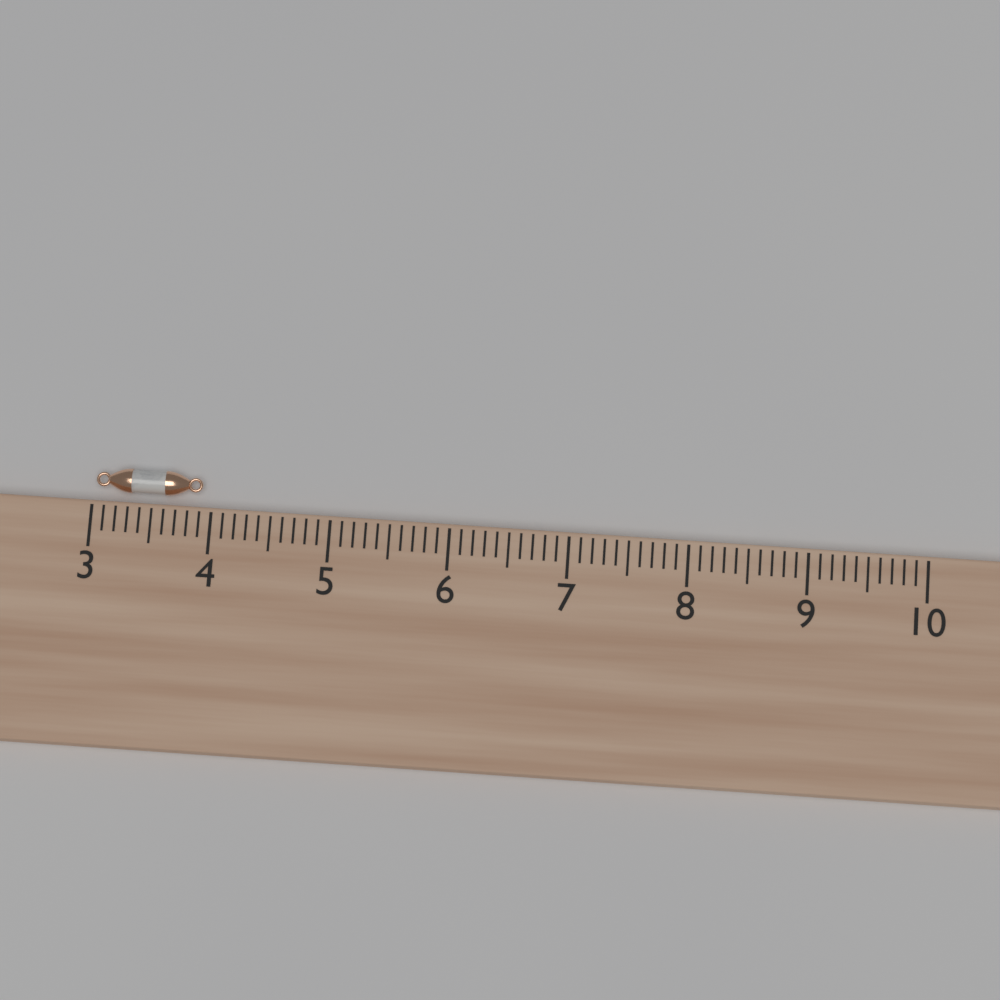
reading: 3.9 (no unit)
